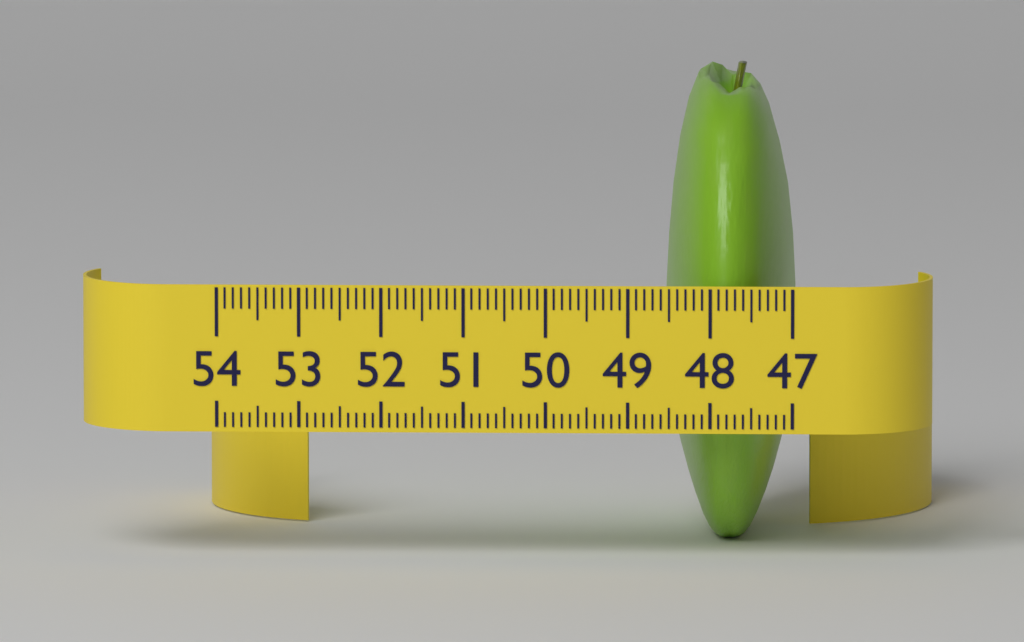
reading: 48.6 (no unit)
